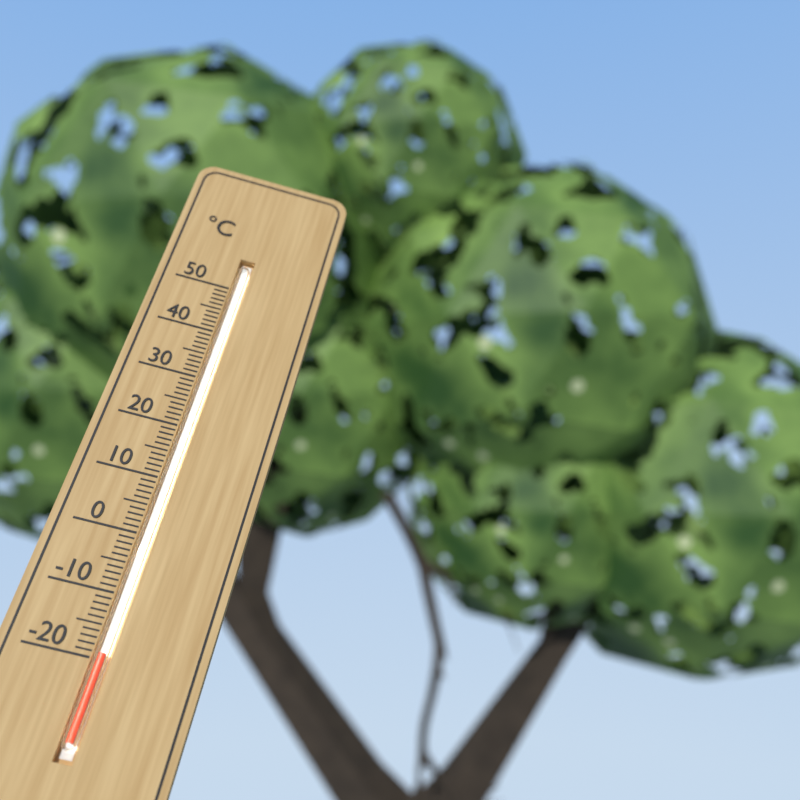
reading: -19 °C
